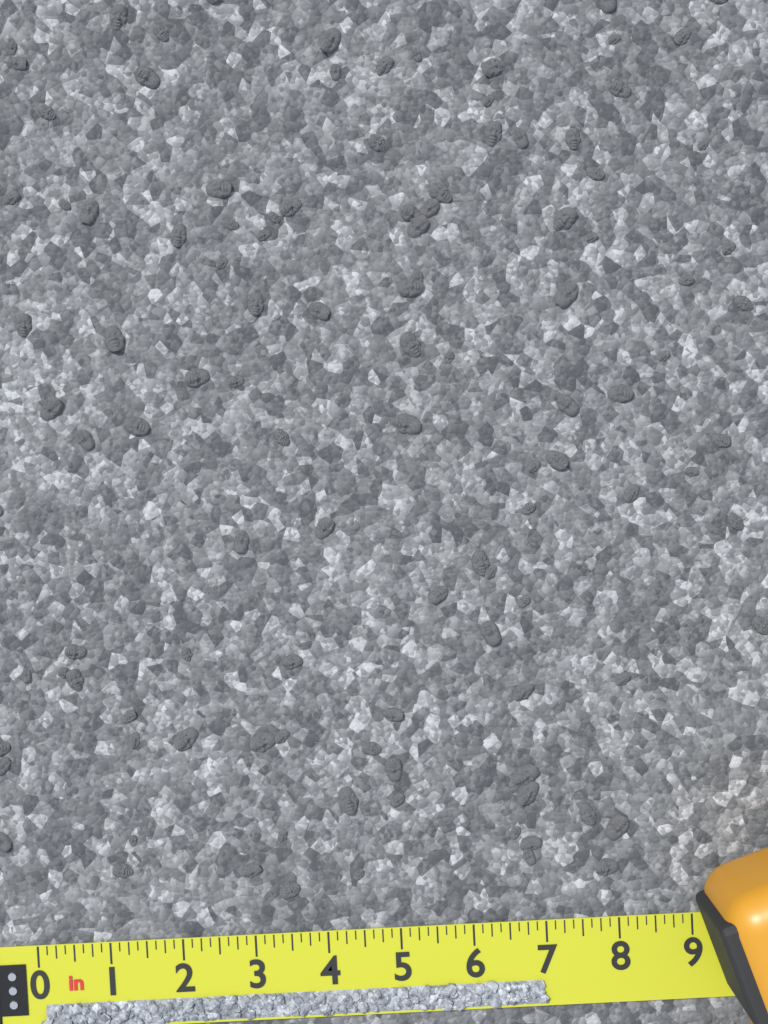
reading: 7.000 in
